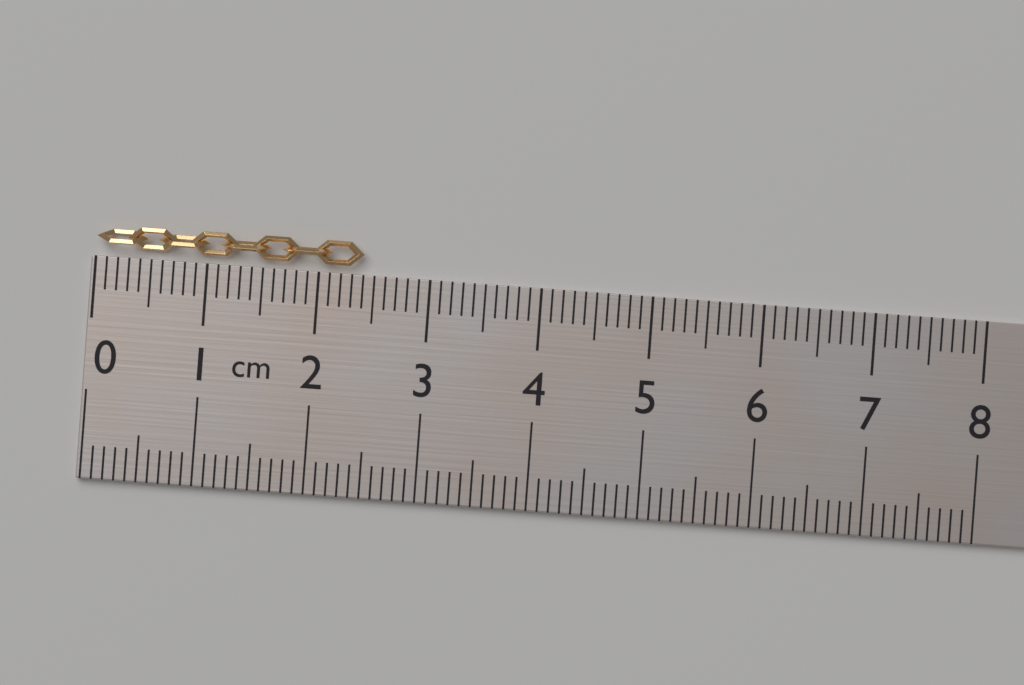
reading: 2.4 cm
